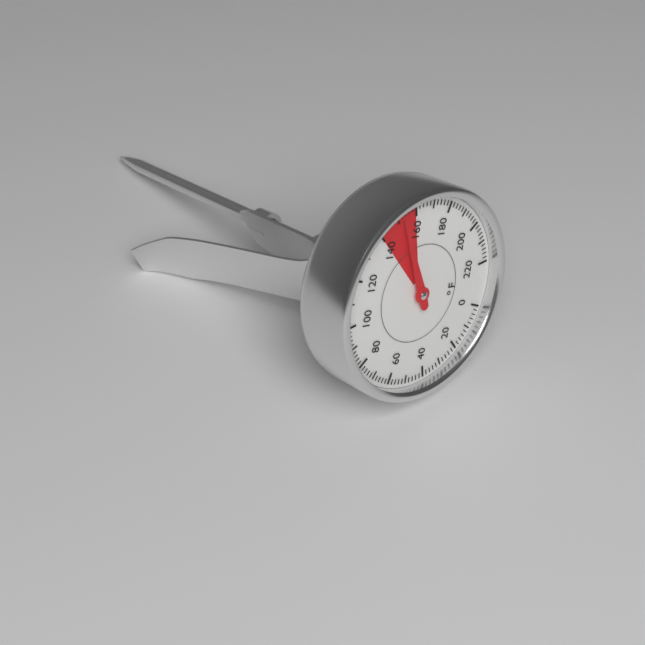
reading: 152 °F
